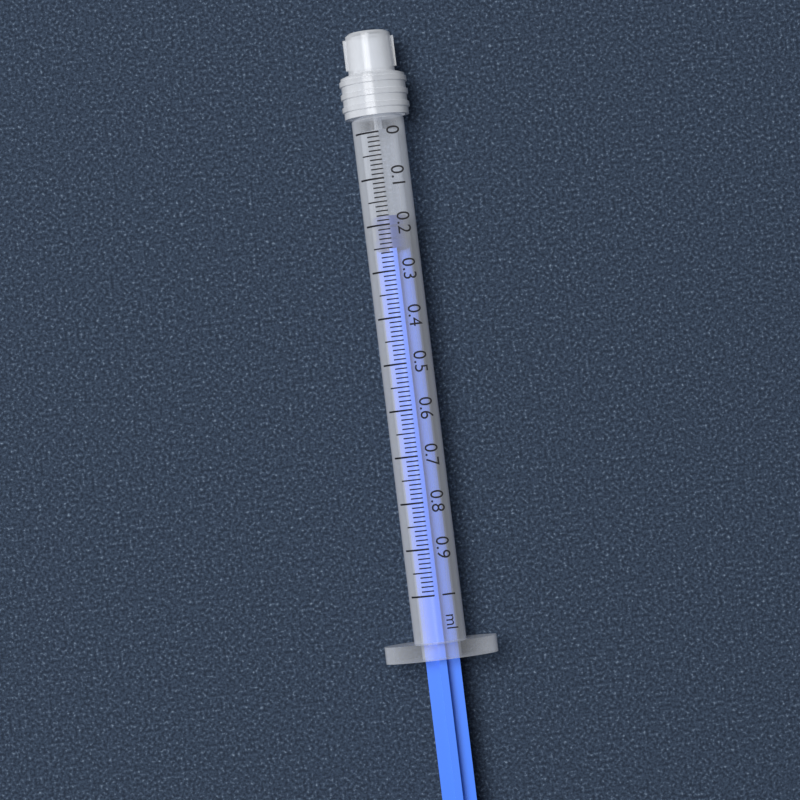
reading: 0.18 ml
